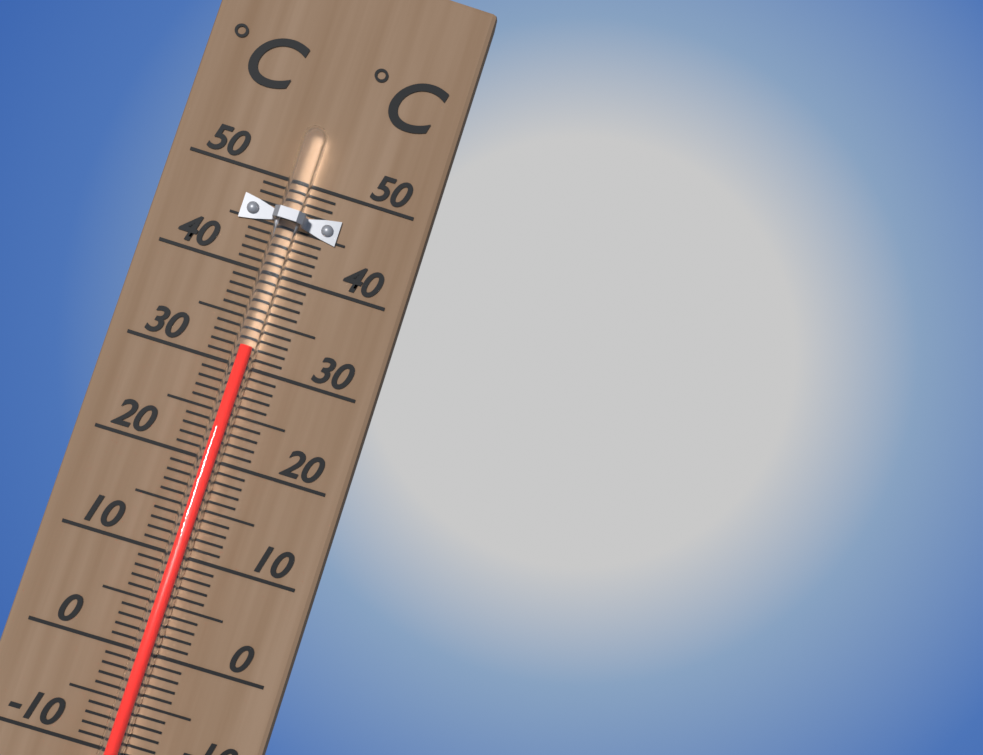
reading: 32 °C
